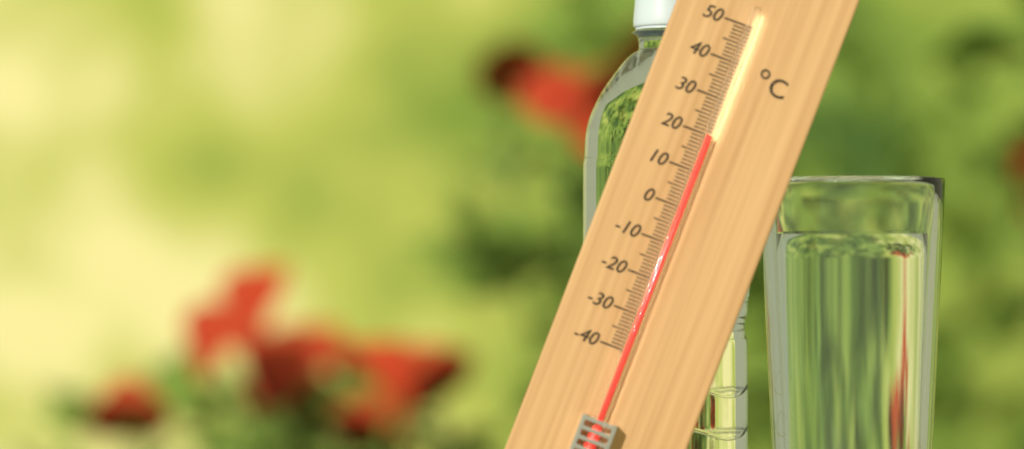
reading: 20 °C
